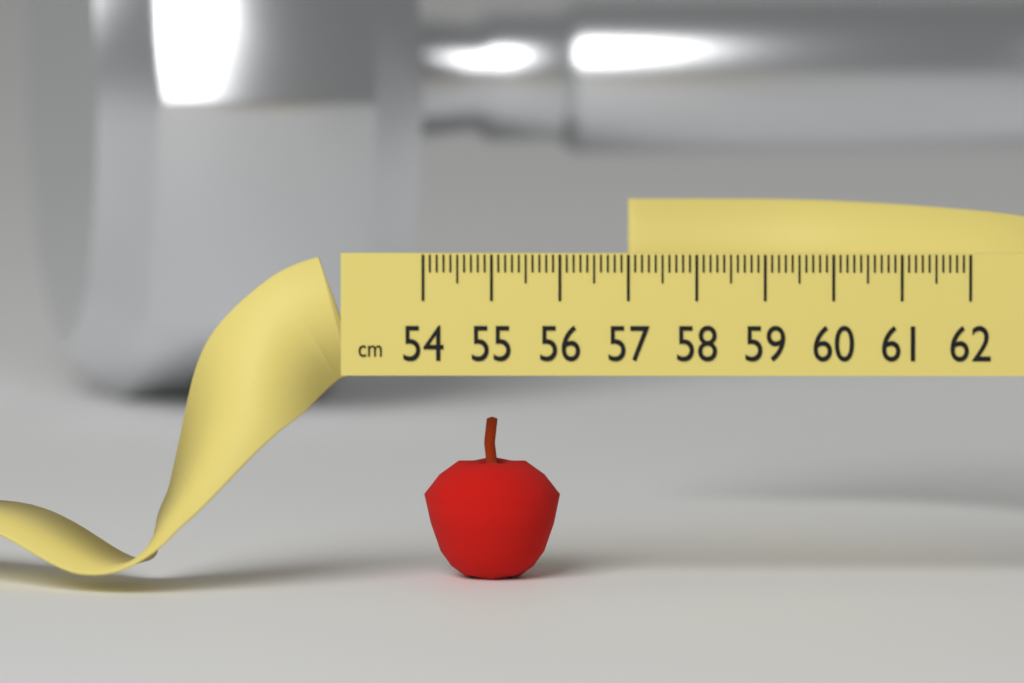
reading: 56.0 cm
